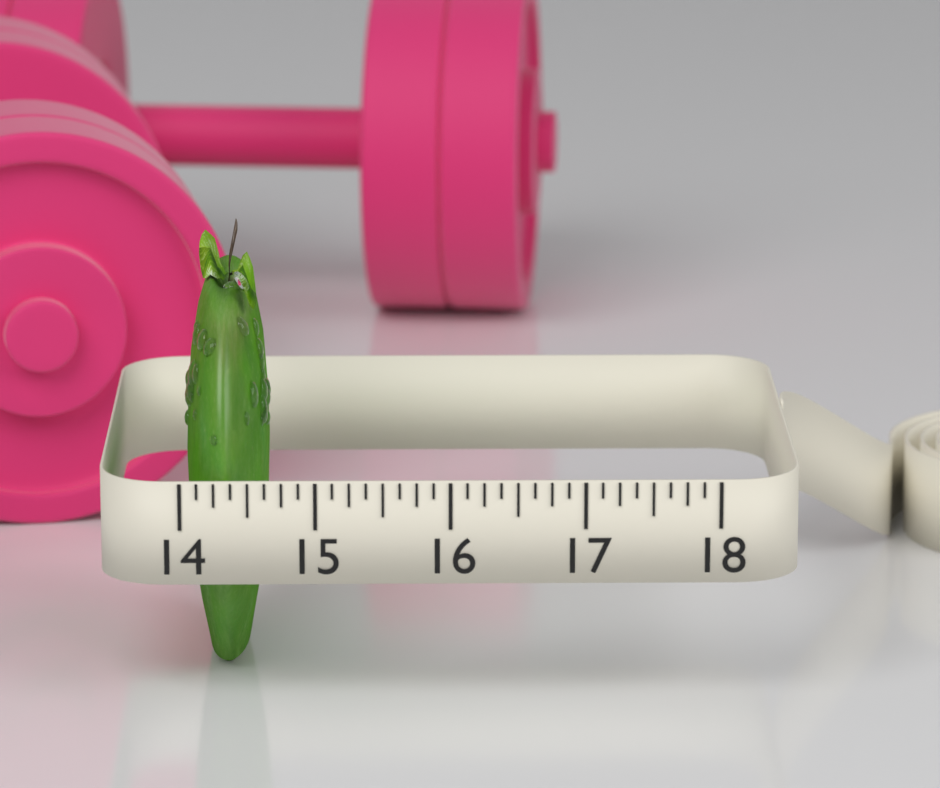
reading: 14.625 (no unit)
